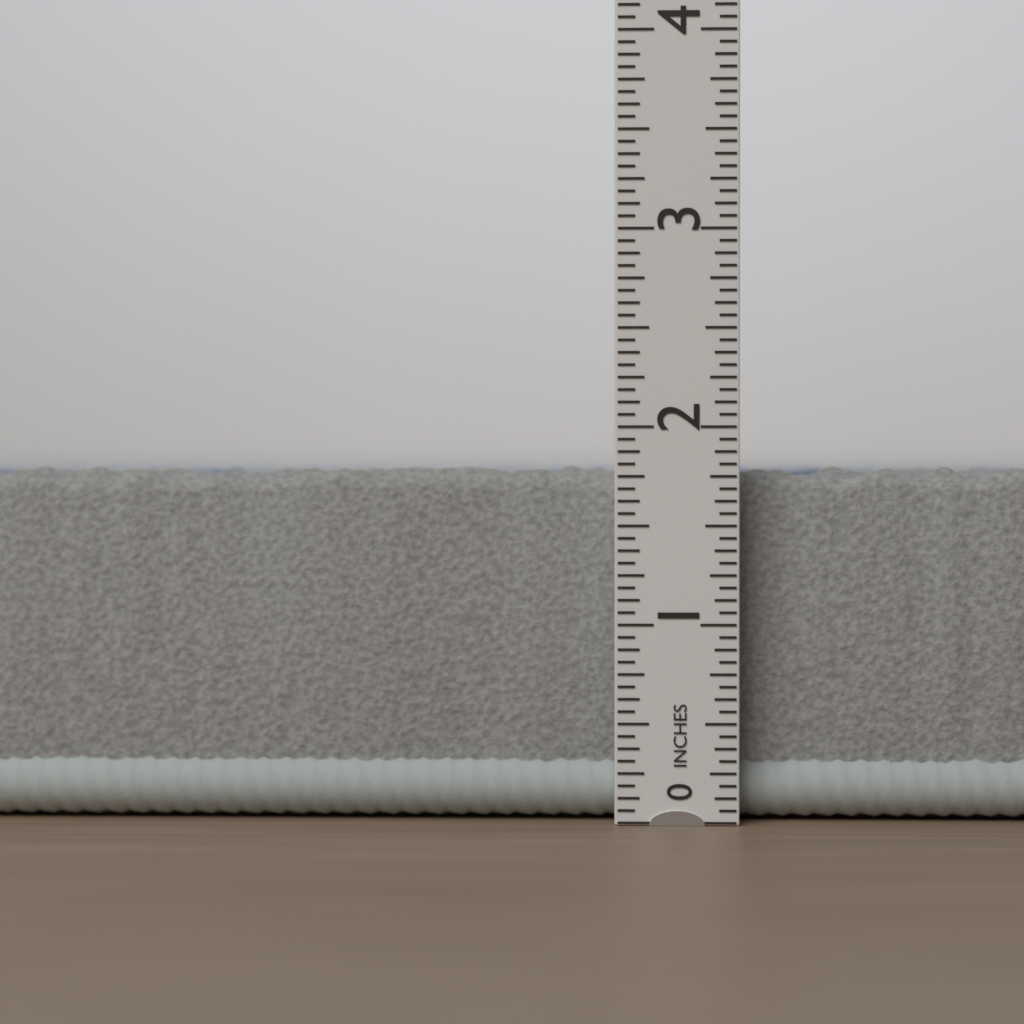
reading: 1.8125 in
